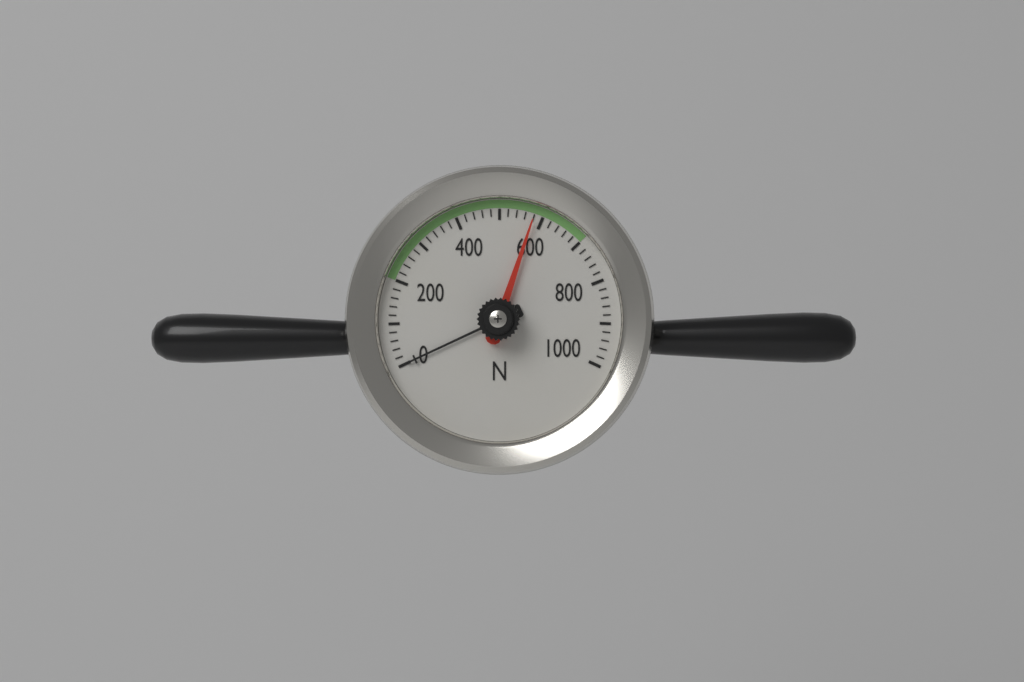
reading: 580 N
